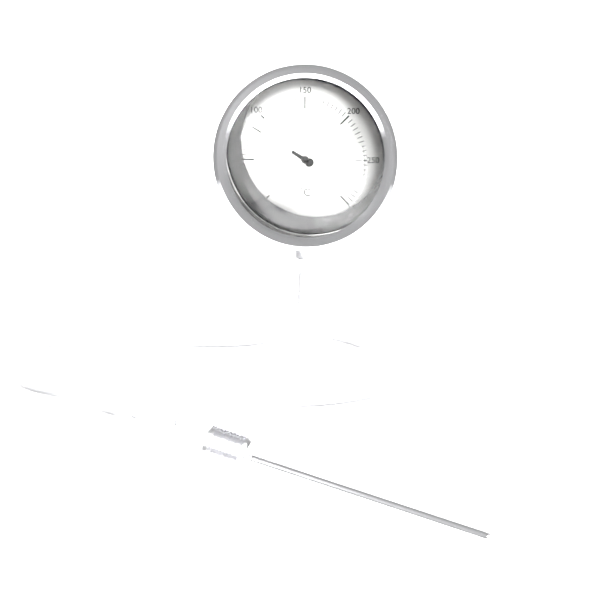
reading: 85 °C
